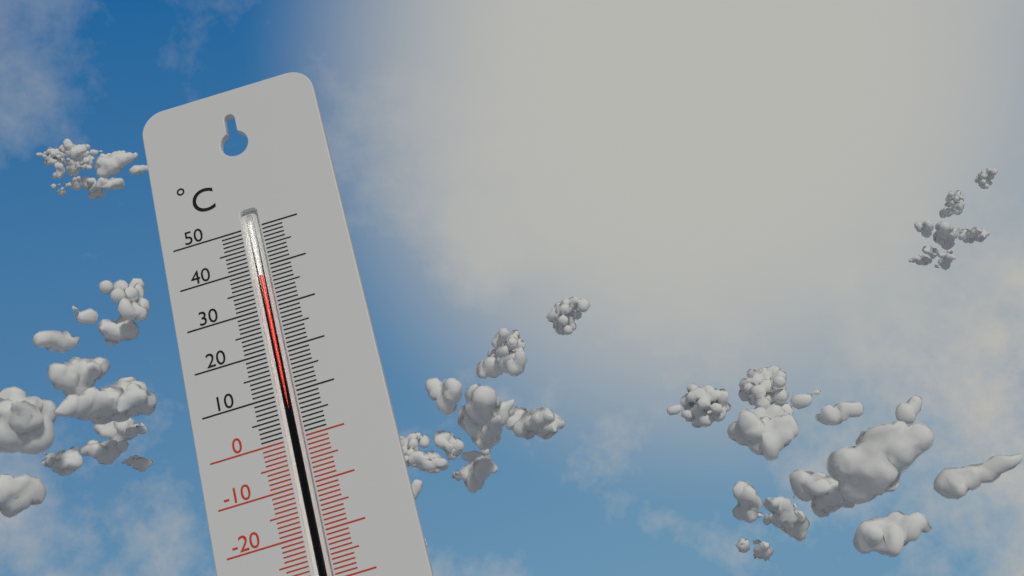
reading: 38 °C
